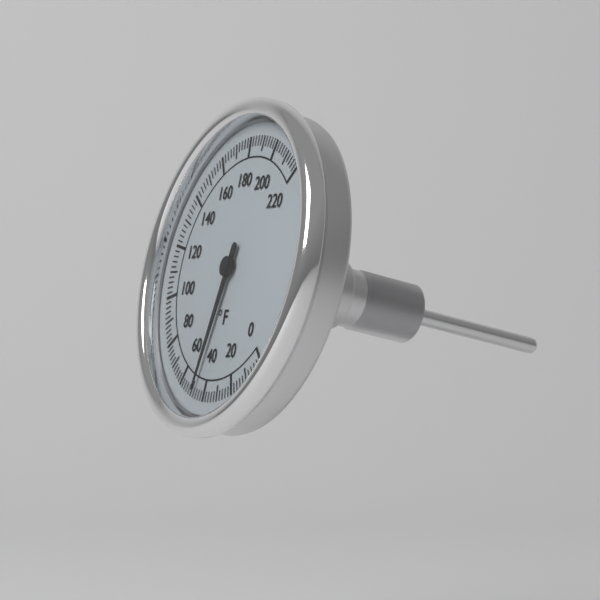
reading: 48 °F
